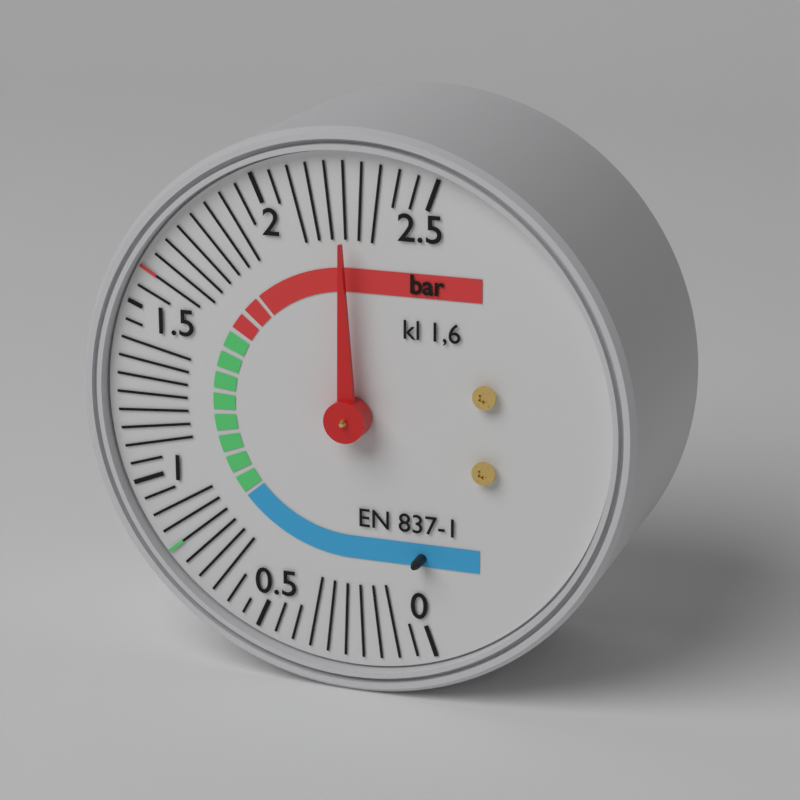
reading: 2.25 bar
